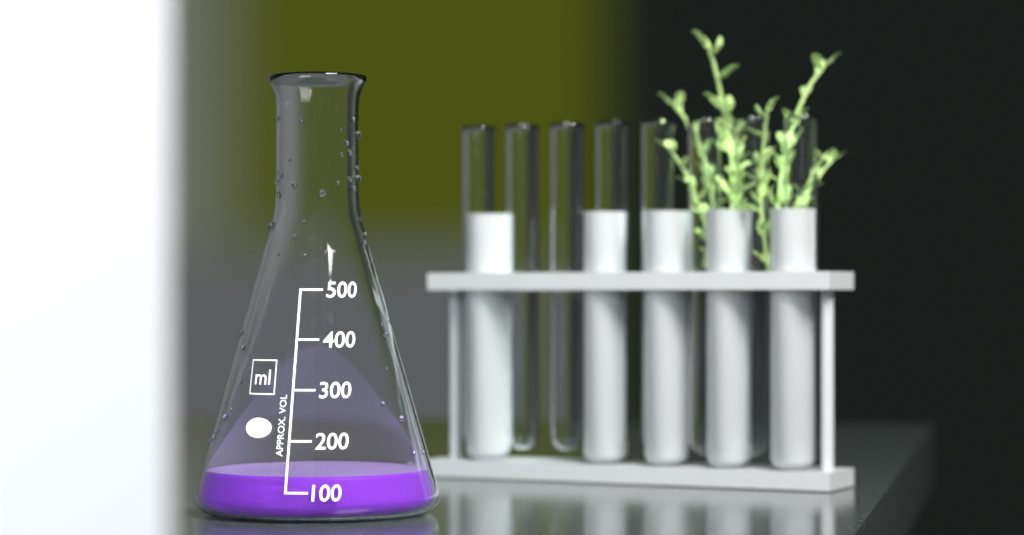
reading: 130 ml
